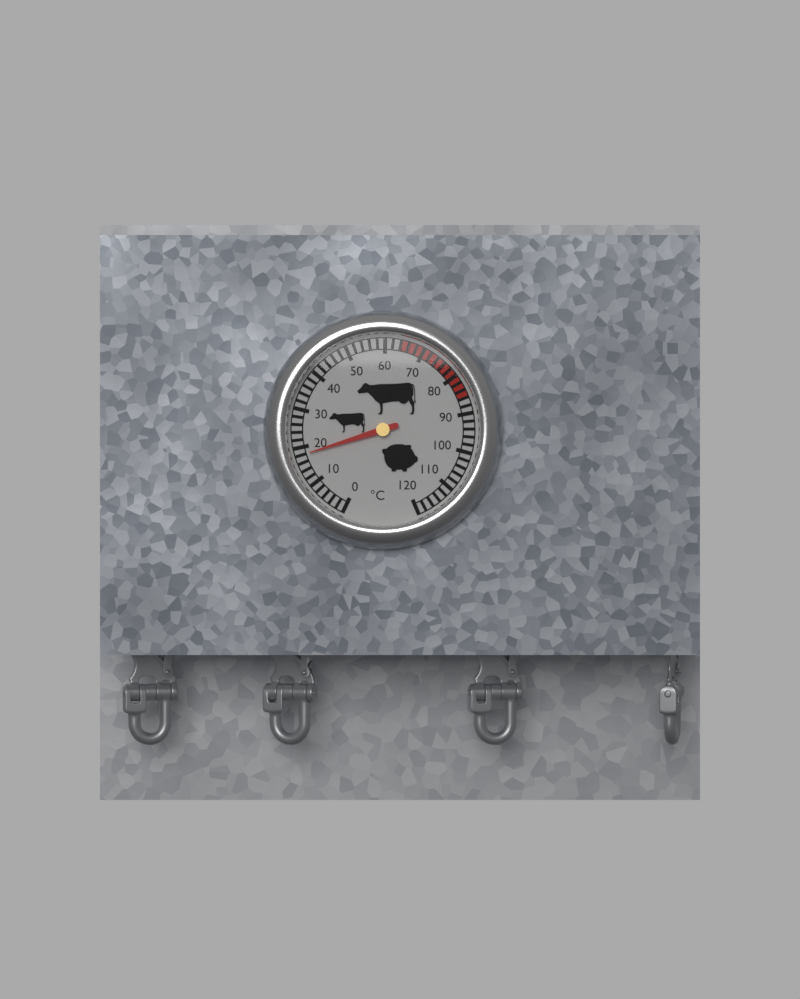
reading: 18 °C
